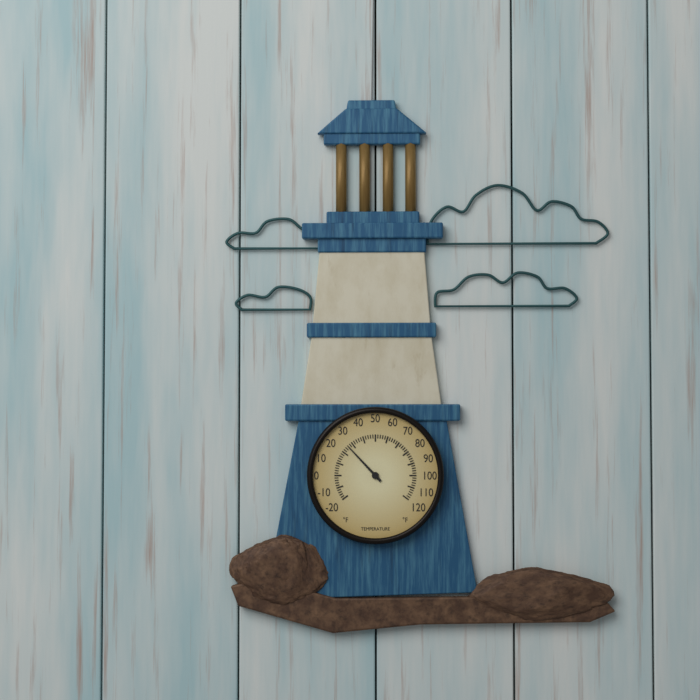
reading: 26 °F
